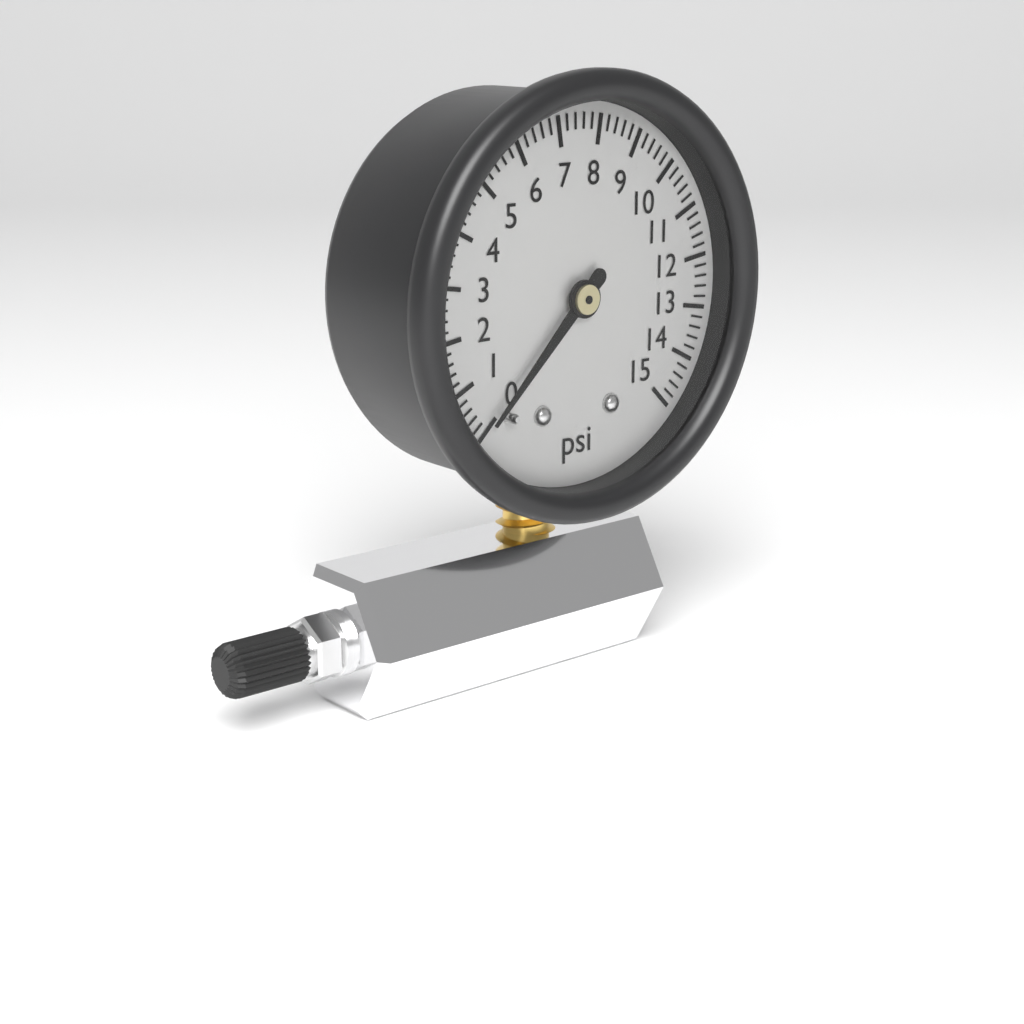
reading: 0.0 psi
